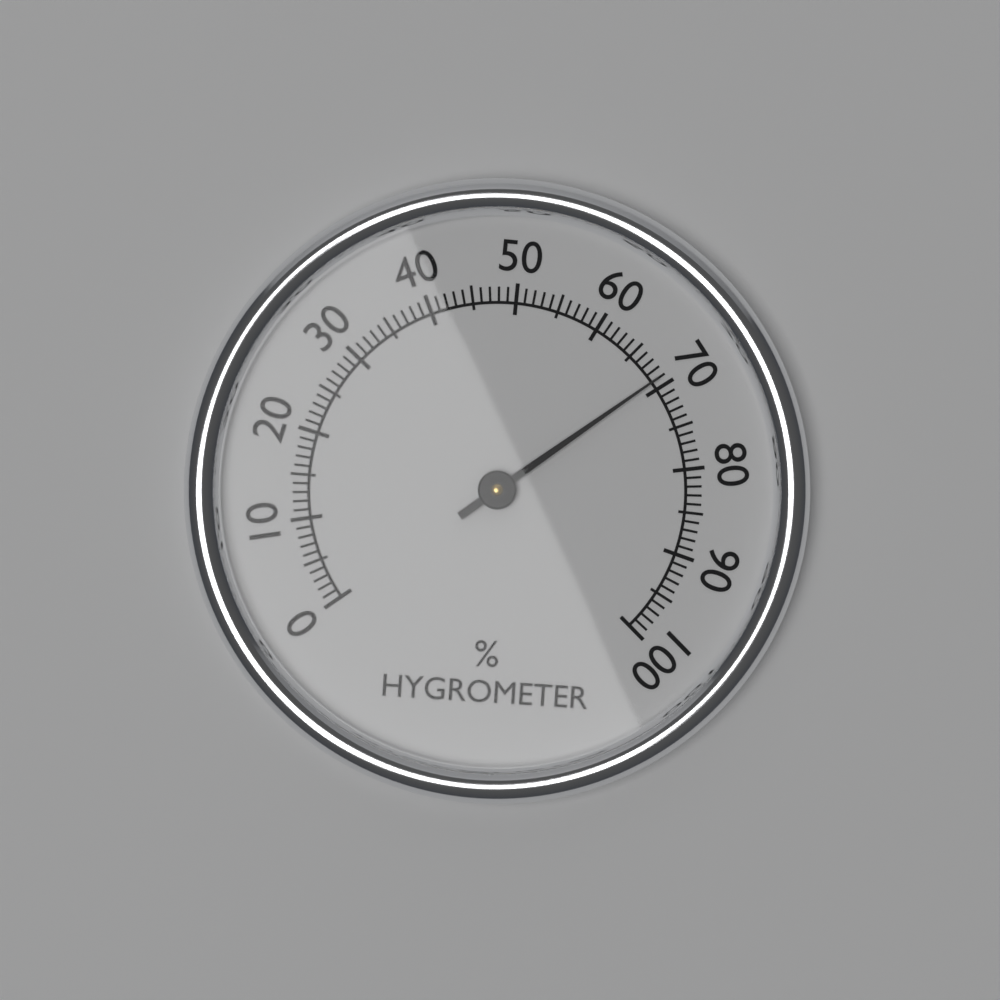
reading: 69 %
